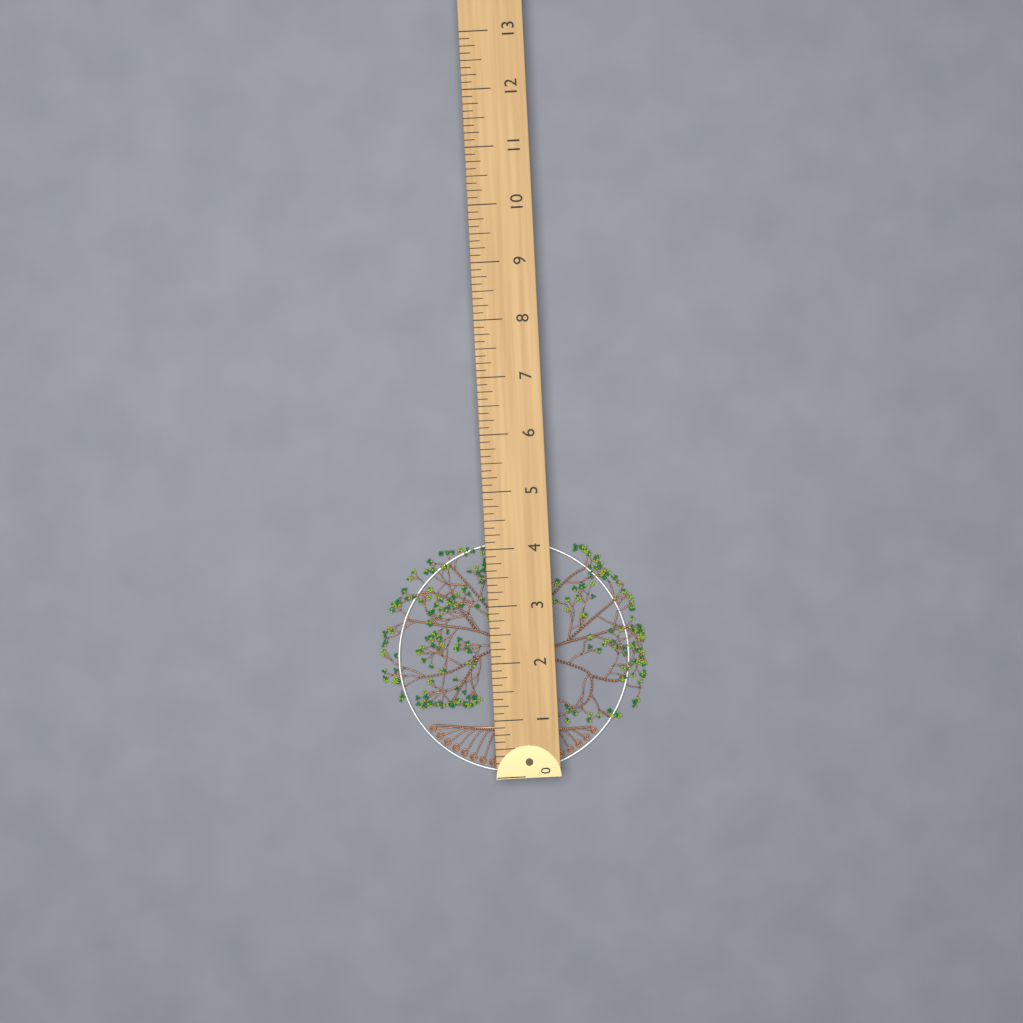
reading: 4.125 (no unit)
